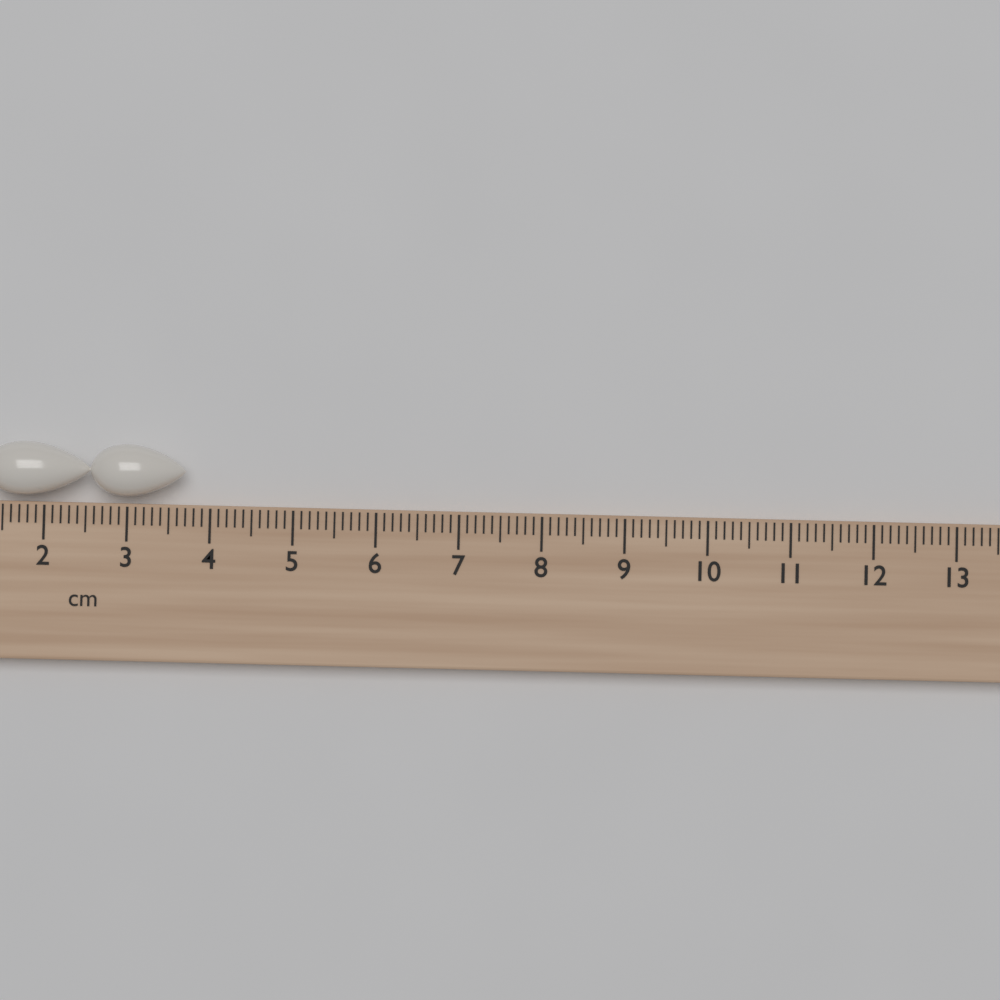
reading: 3.7 cm
